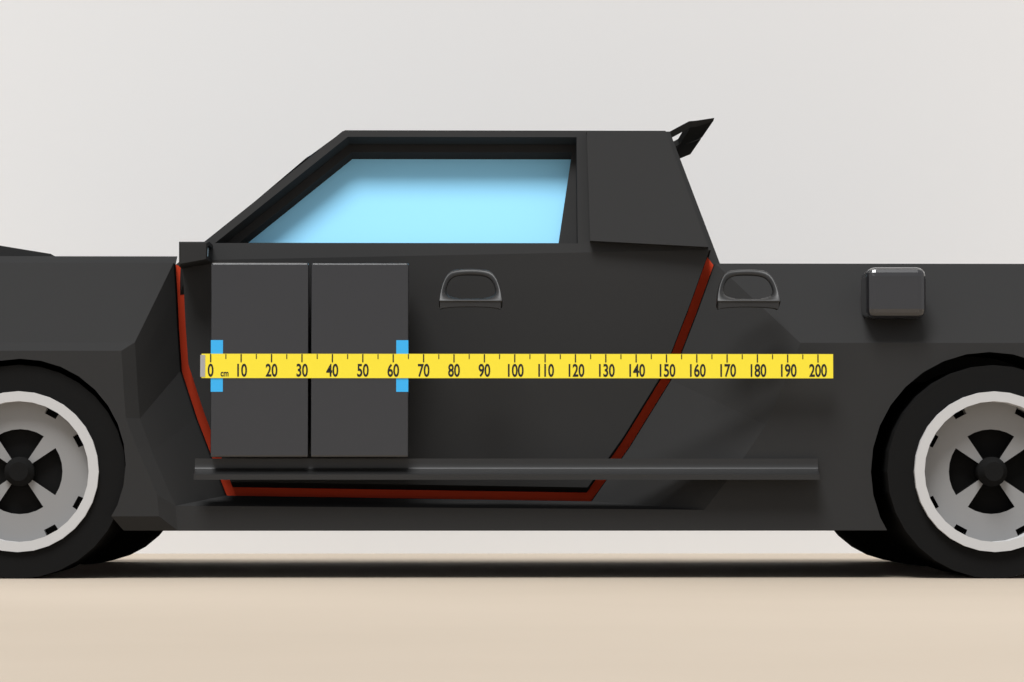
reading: 65 cm
